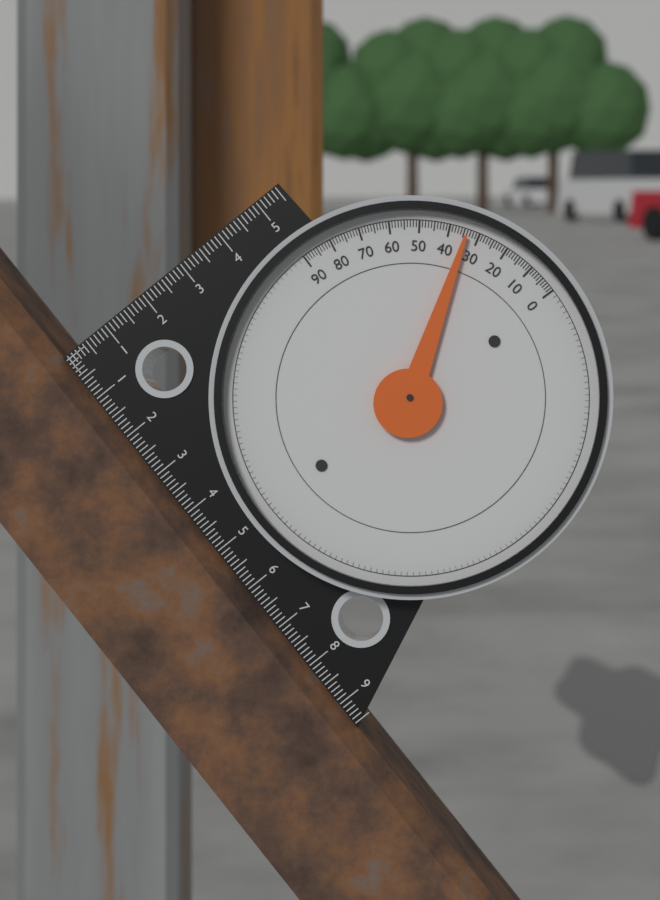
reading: 34 (no unit)
